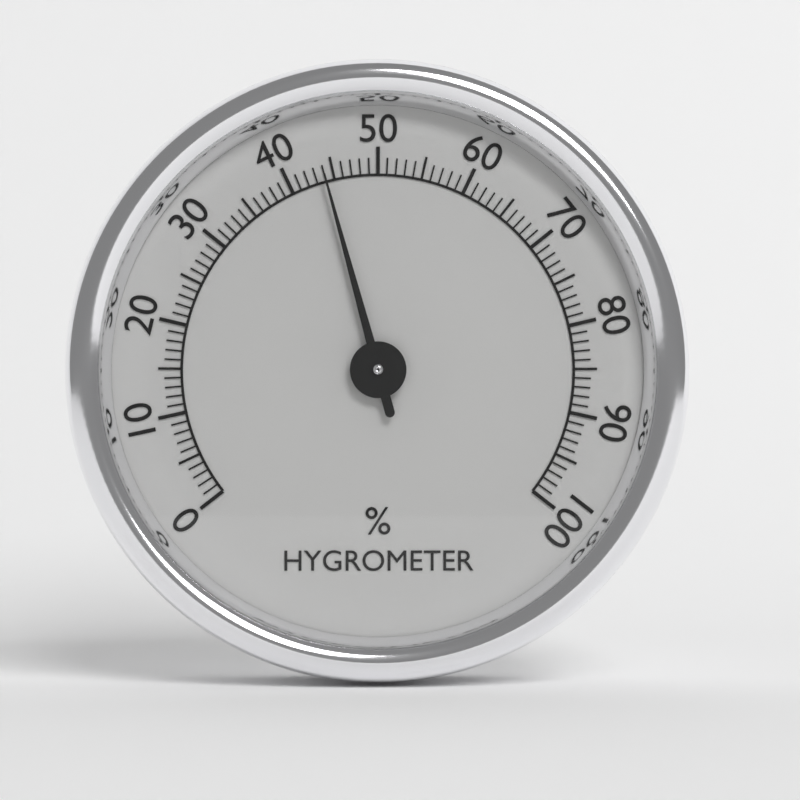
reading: 44 %
